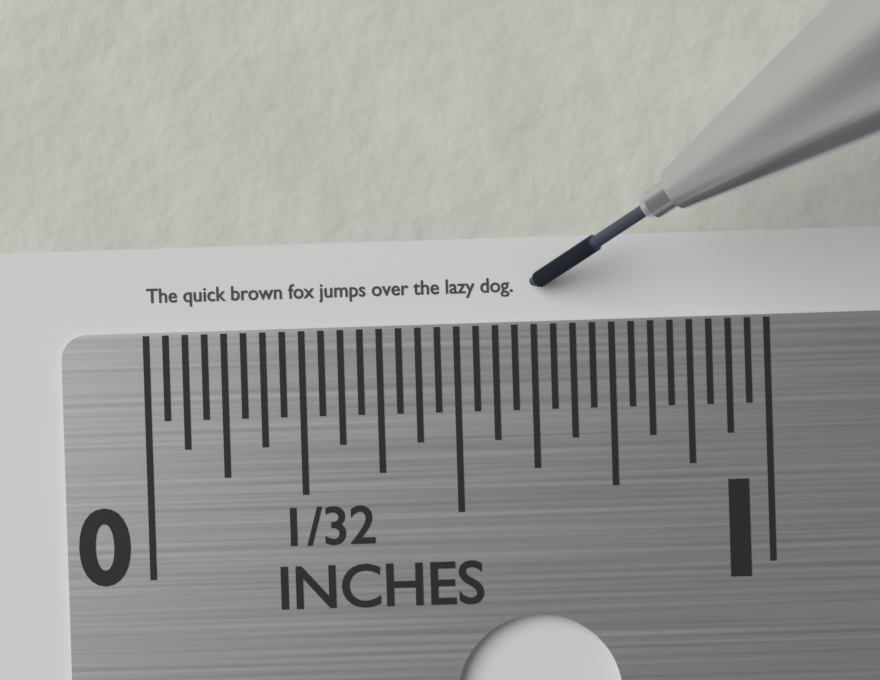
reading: 0.59375 in
